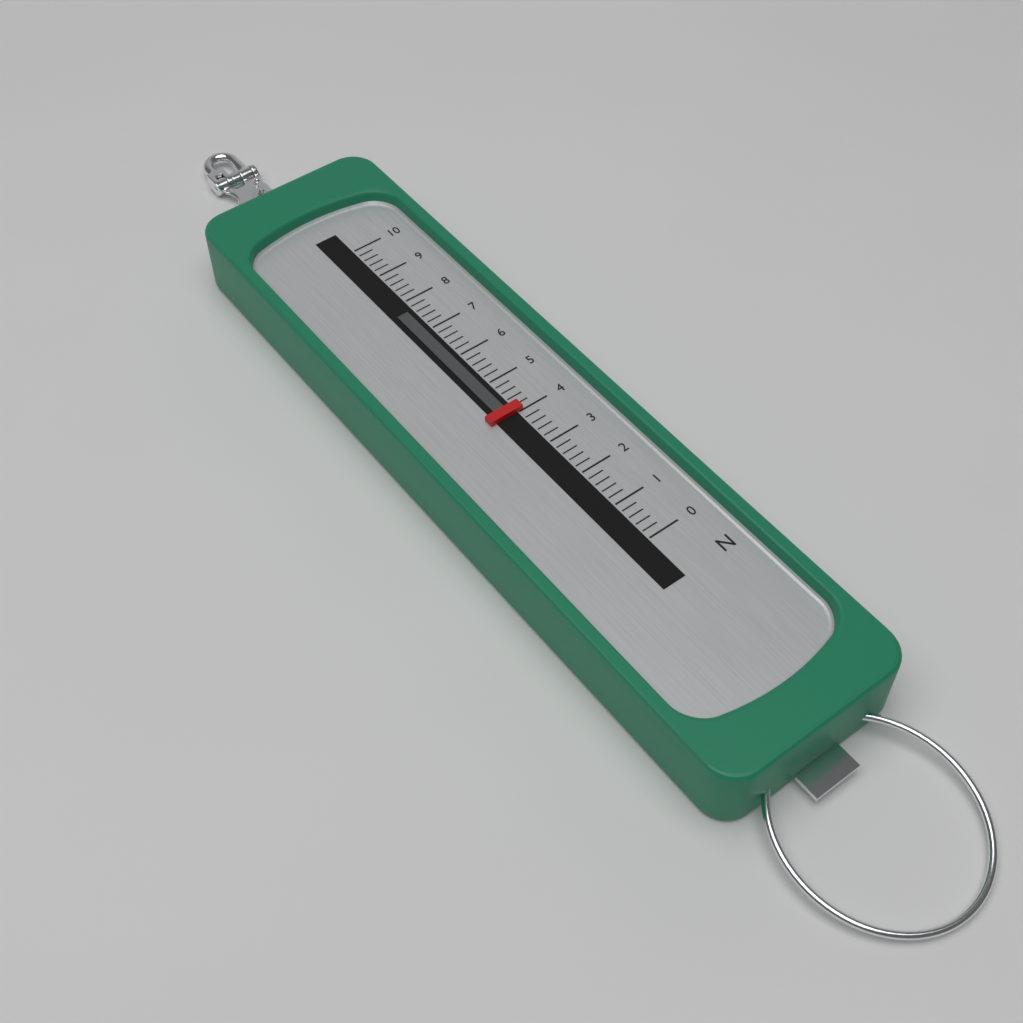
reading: 4.0 N
